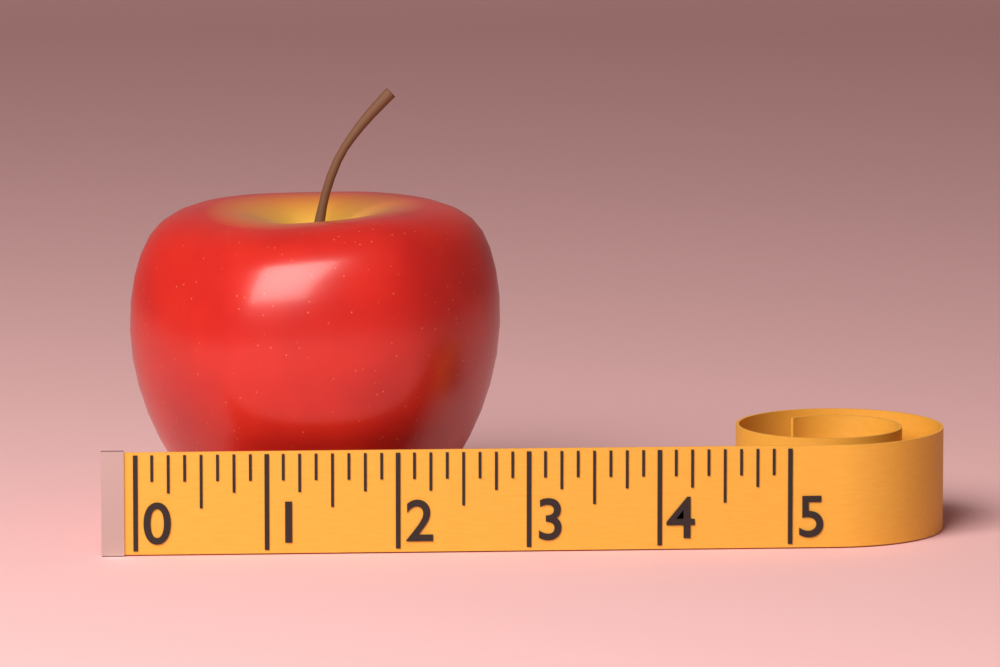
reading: 2.875 (no unit)
